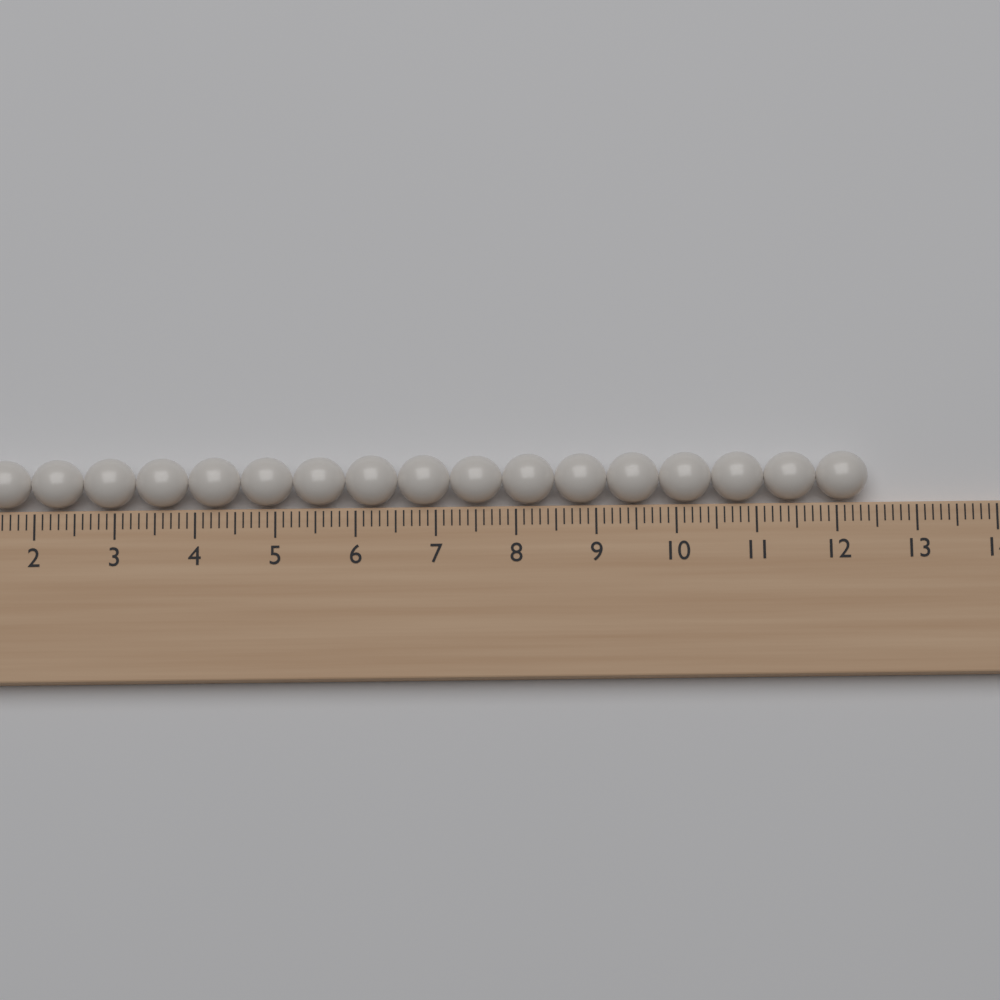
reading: 12.4 (no unit)
